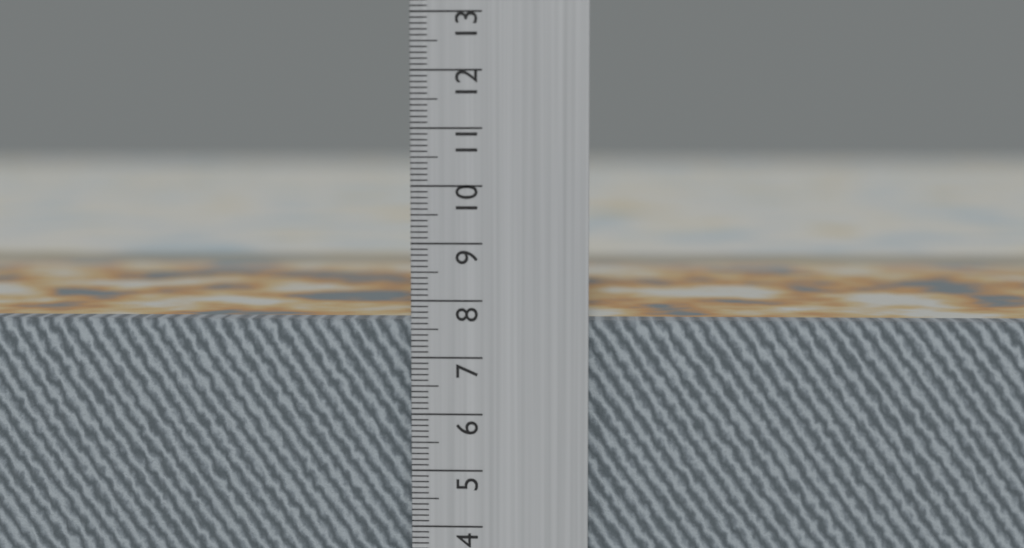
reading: 7.6 cm
